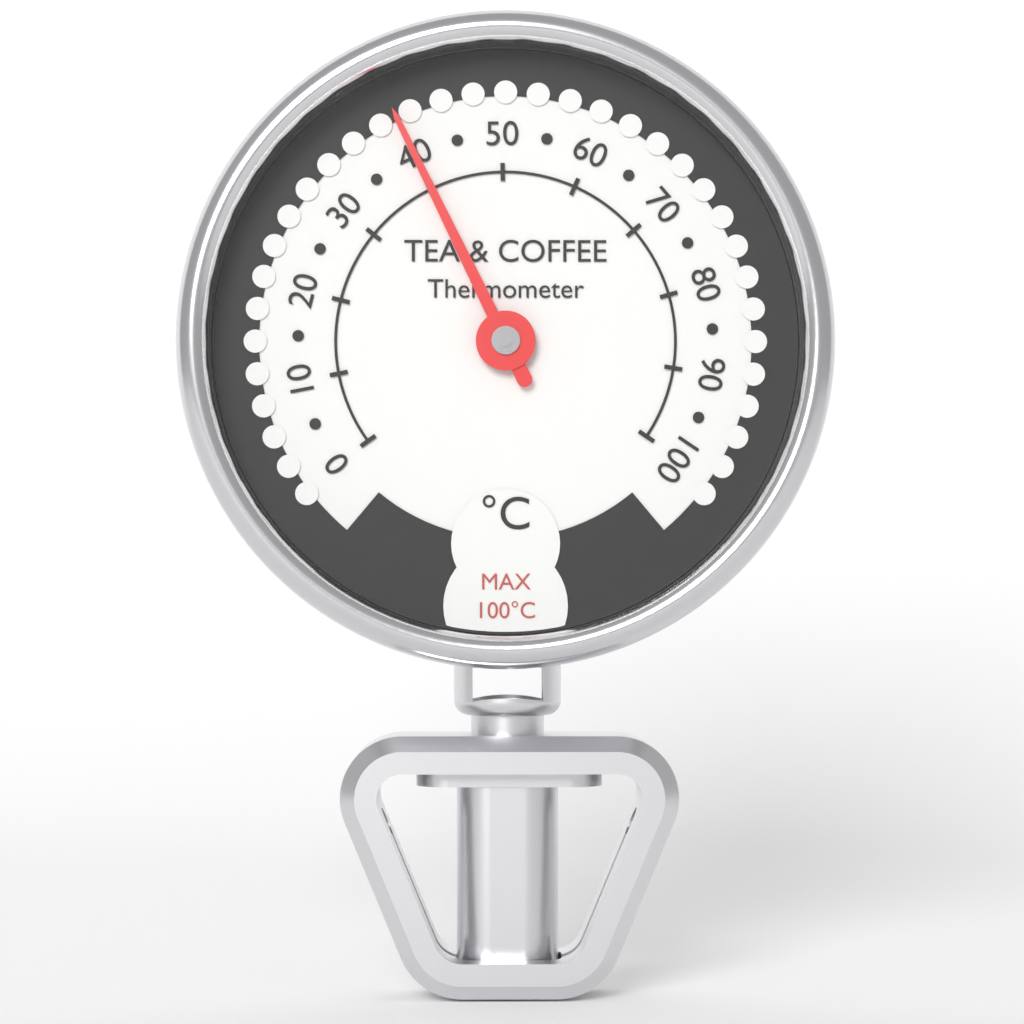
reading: 40 °C
